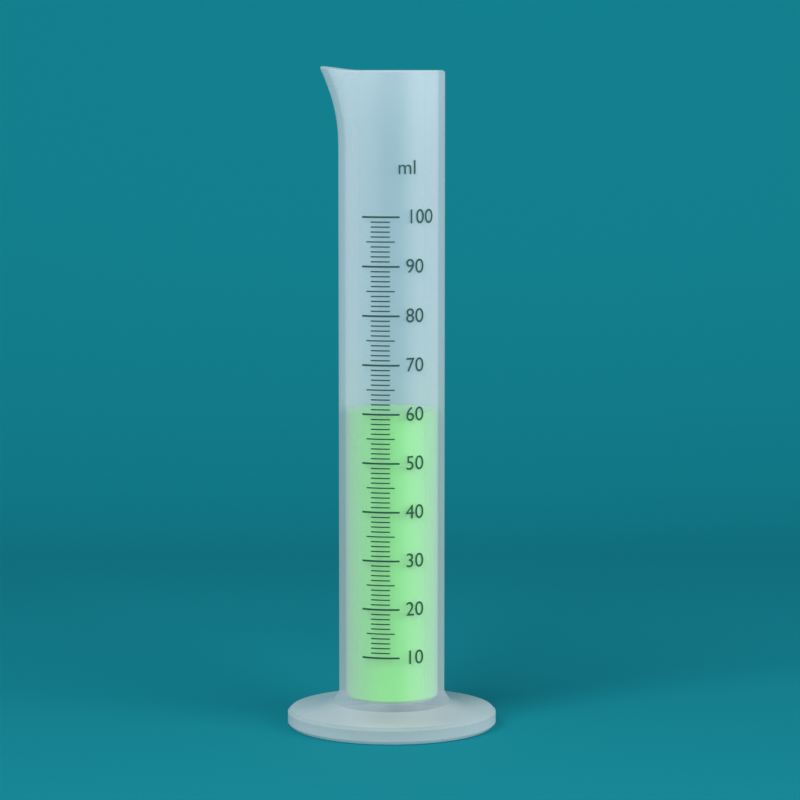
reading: 60 ml
